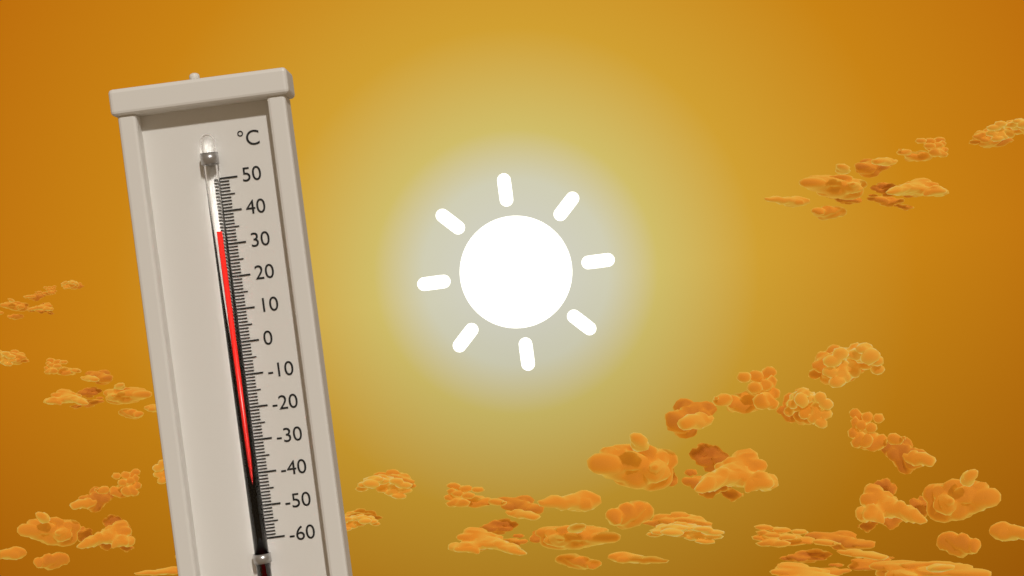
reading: 34 °C
